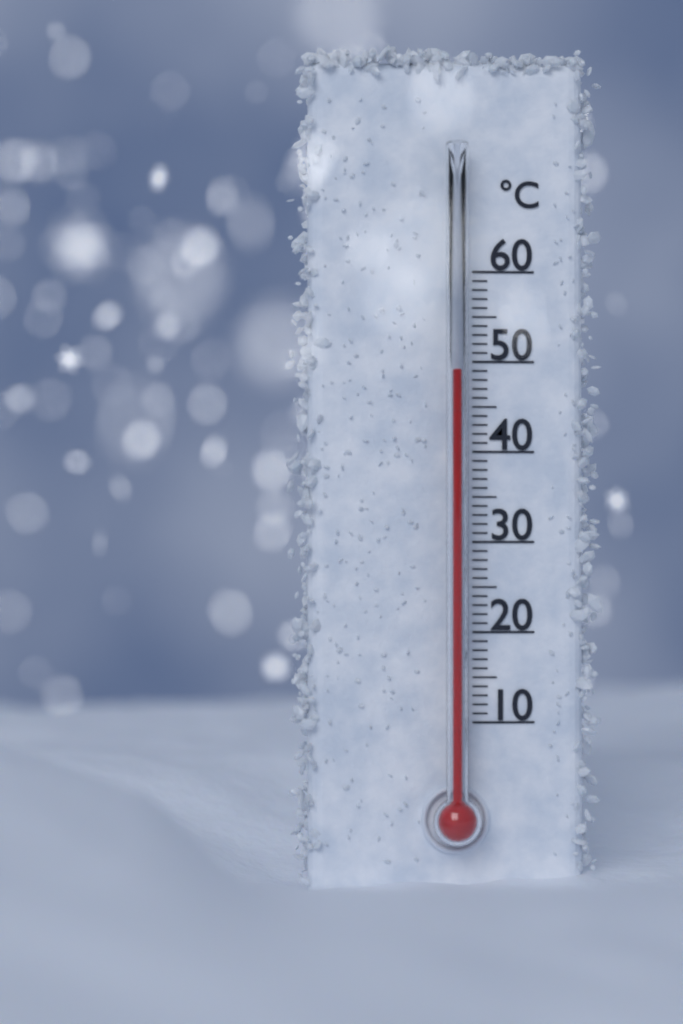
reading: 49 °C
